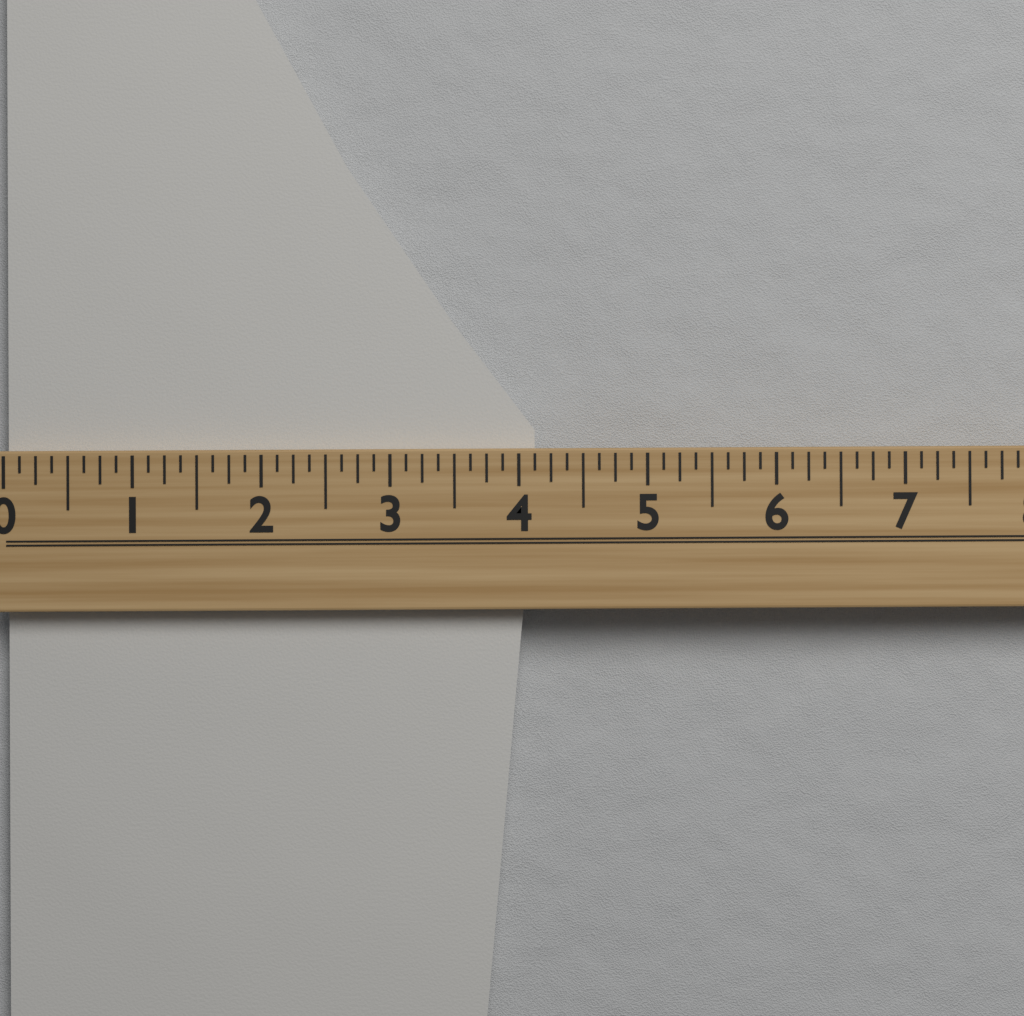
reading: 4.125 (no unit)
